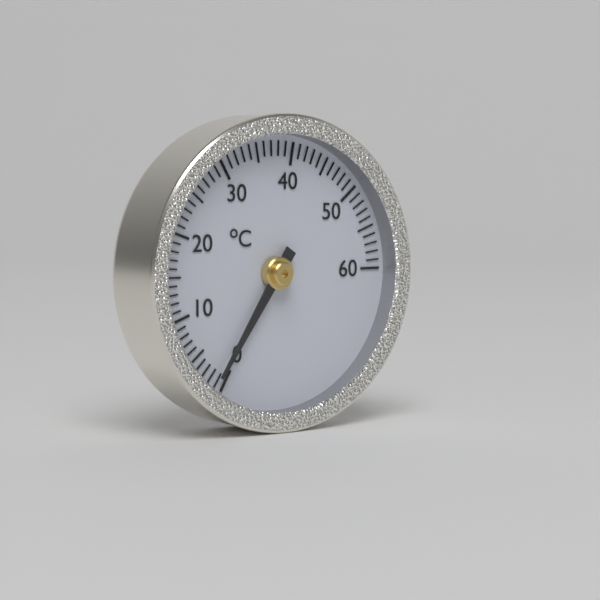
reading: 1 °C
